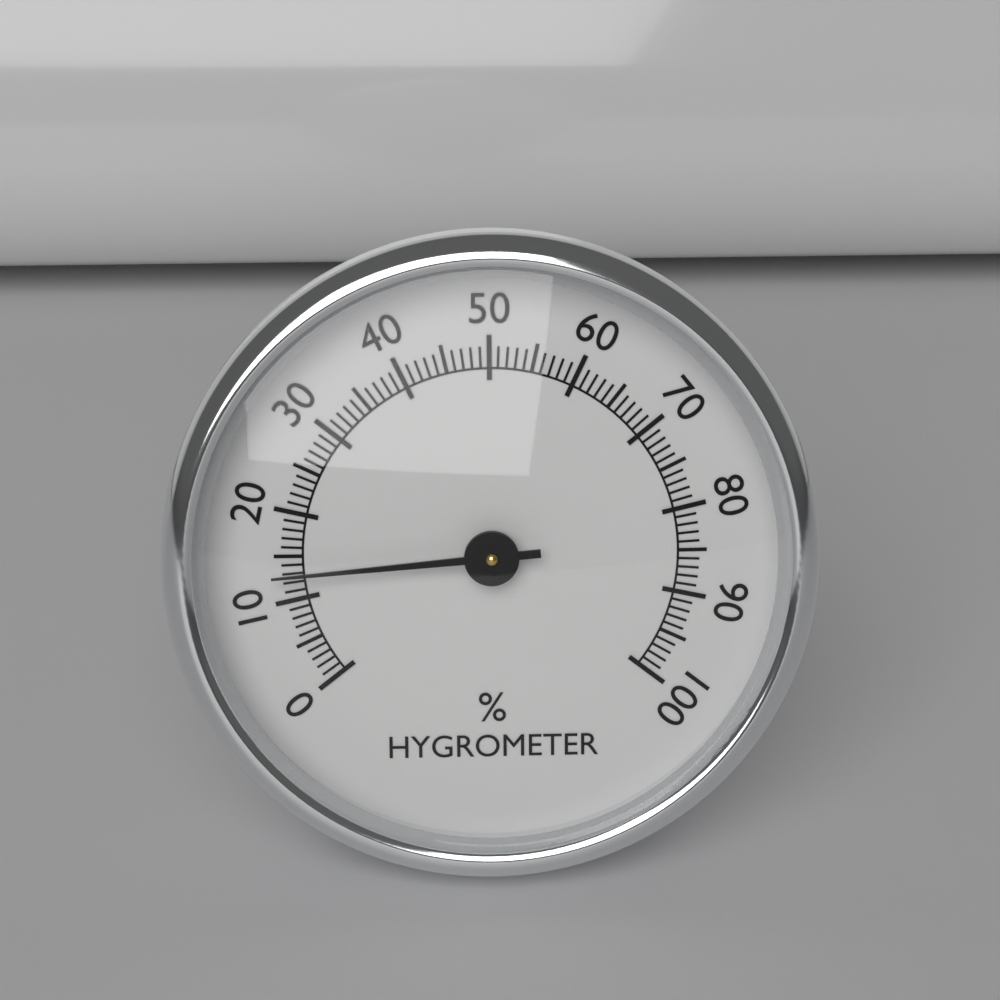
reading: 13 %
